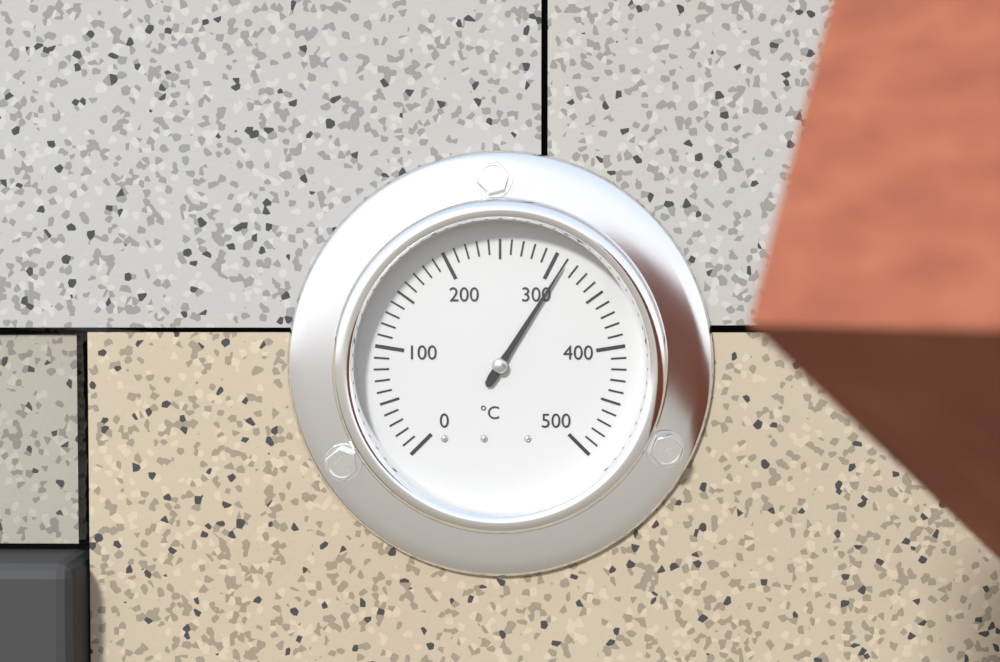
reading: 310 °C
